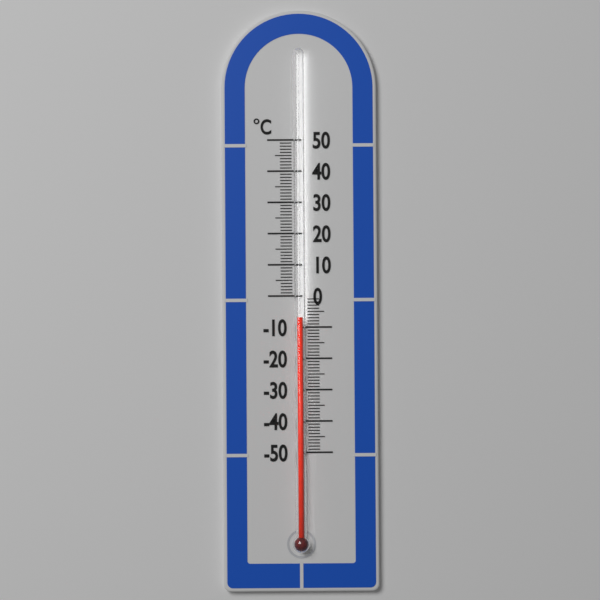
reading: -7 °C
